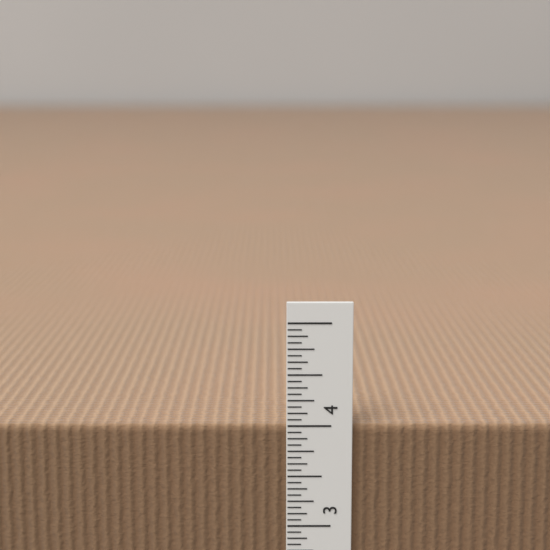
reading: 4.0000 in
